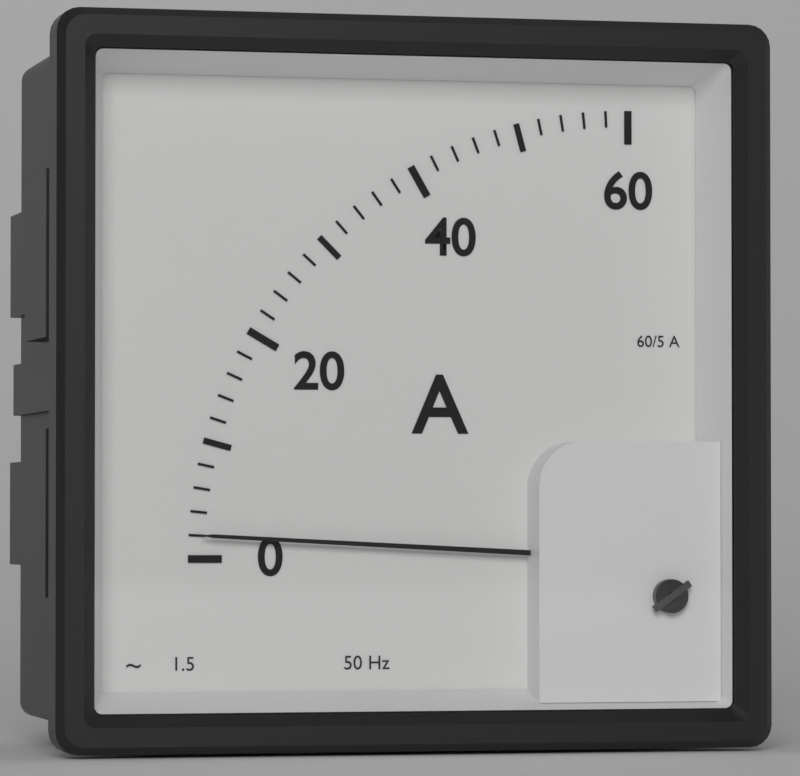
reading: 2 A
